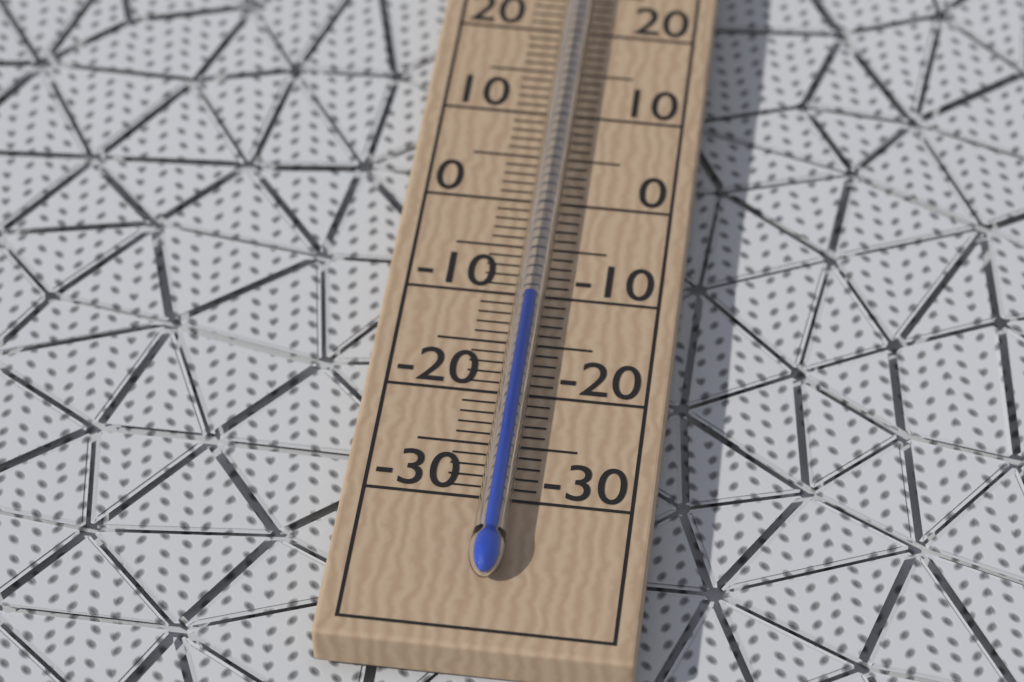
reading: -11 °C
